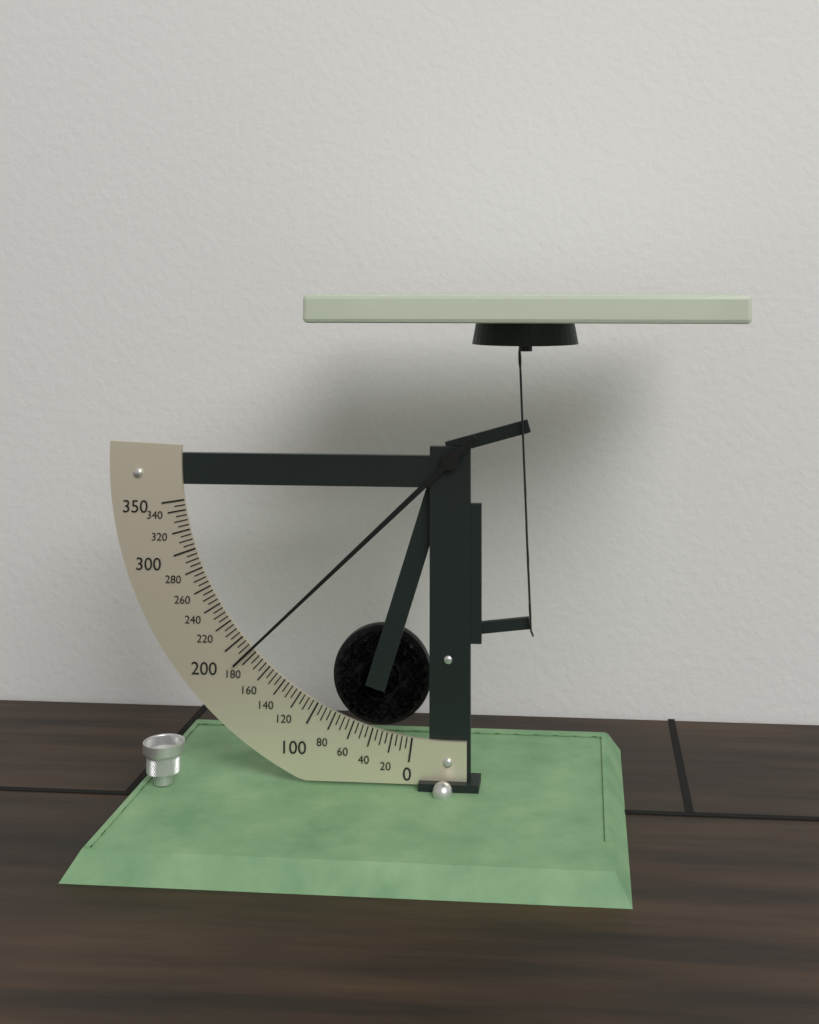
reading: 185 (no unit)
